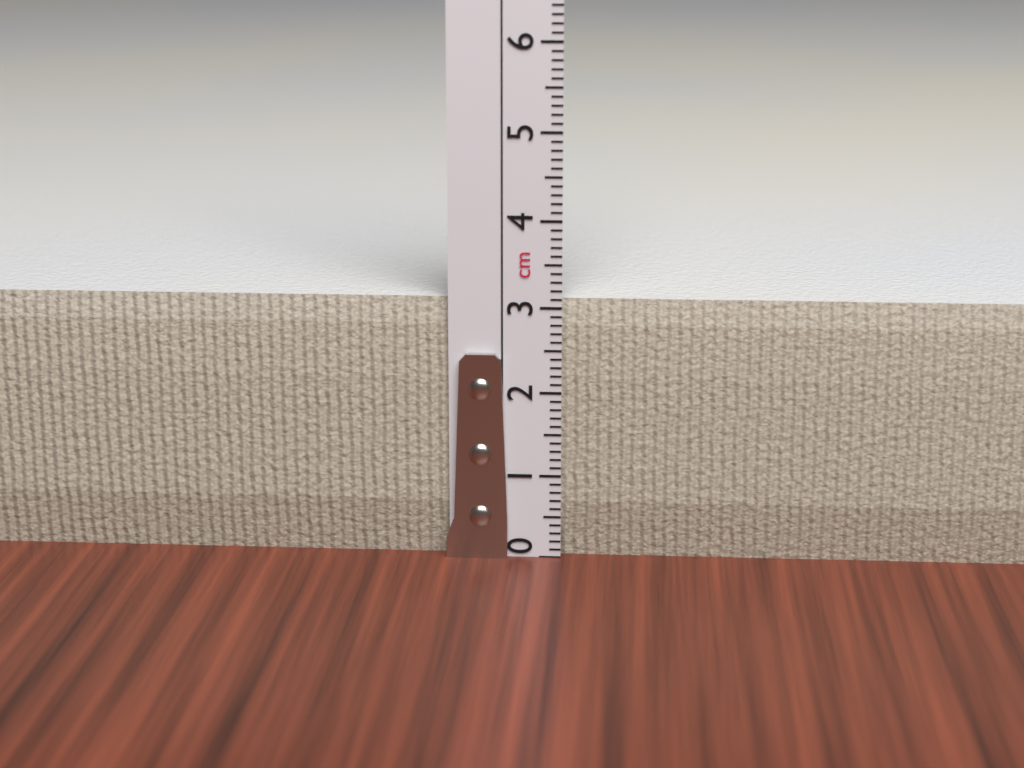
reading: 3.1 cm
